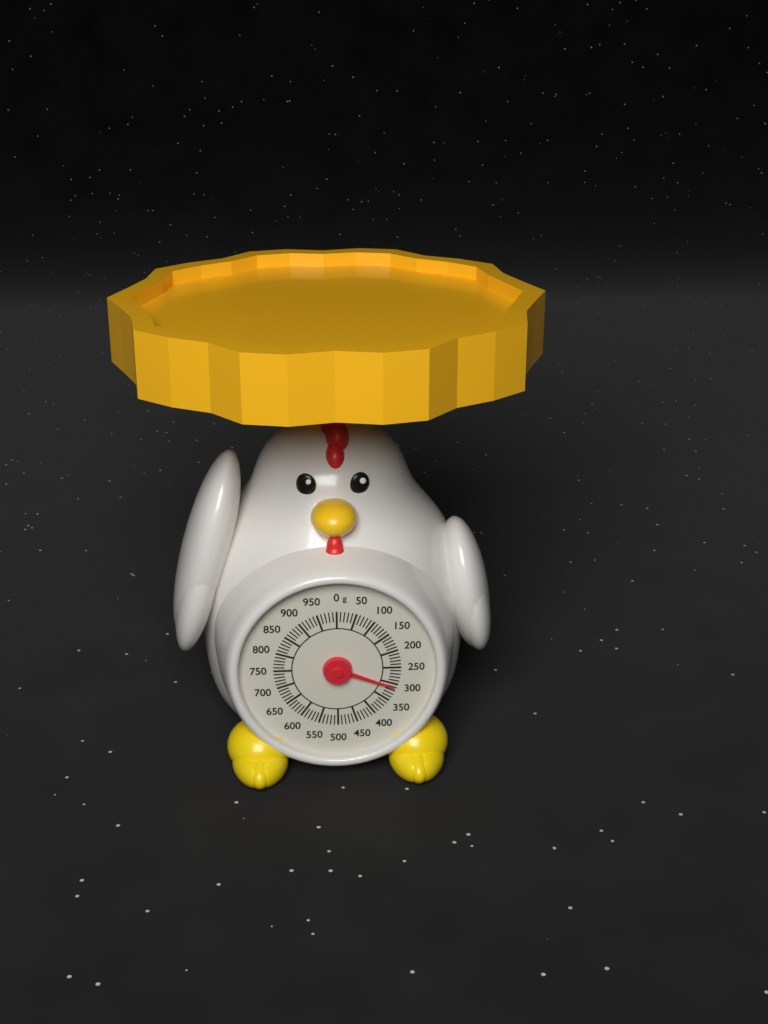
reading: 310 g
